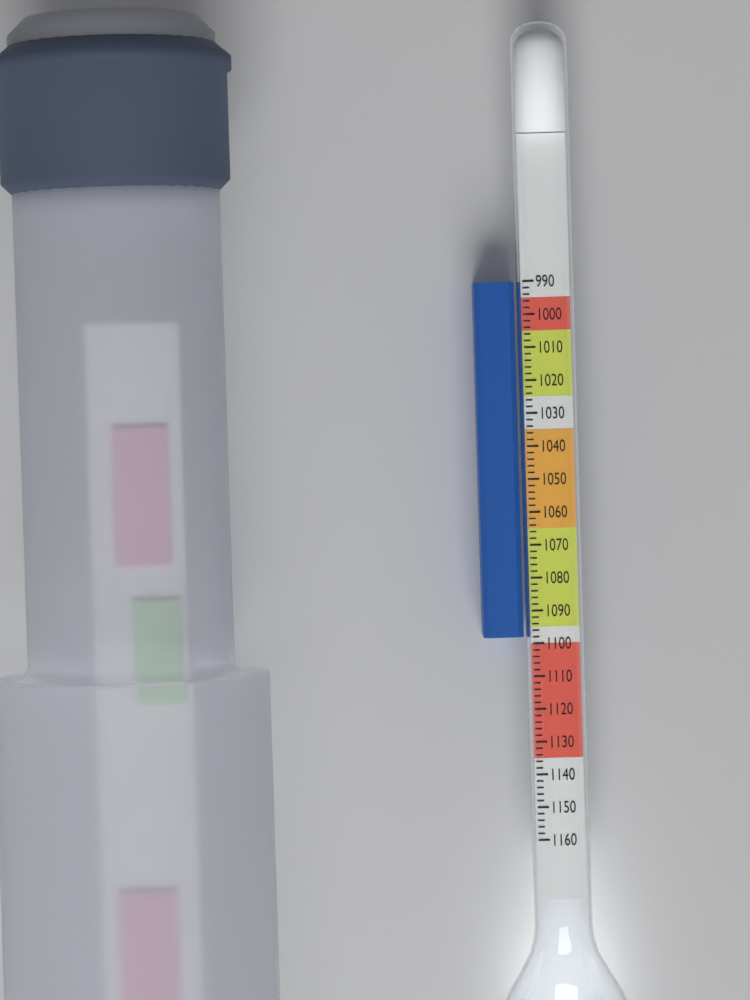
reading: 1098 (no unit)
